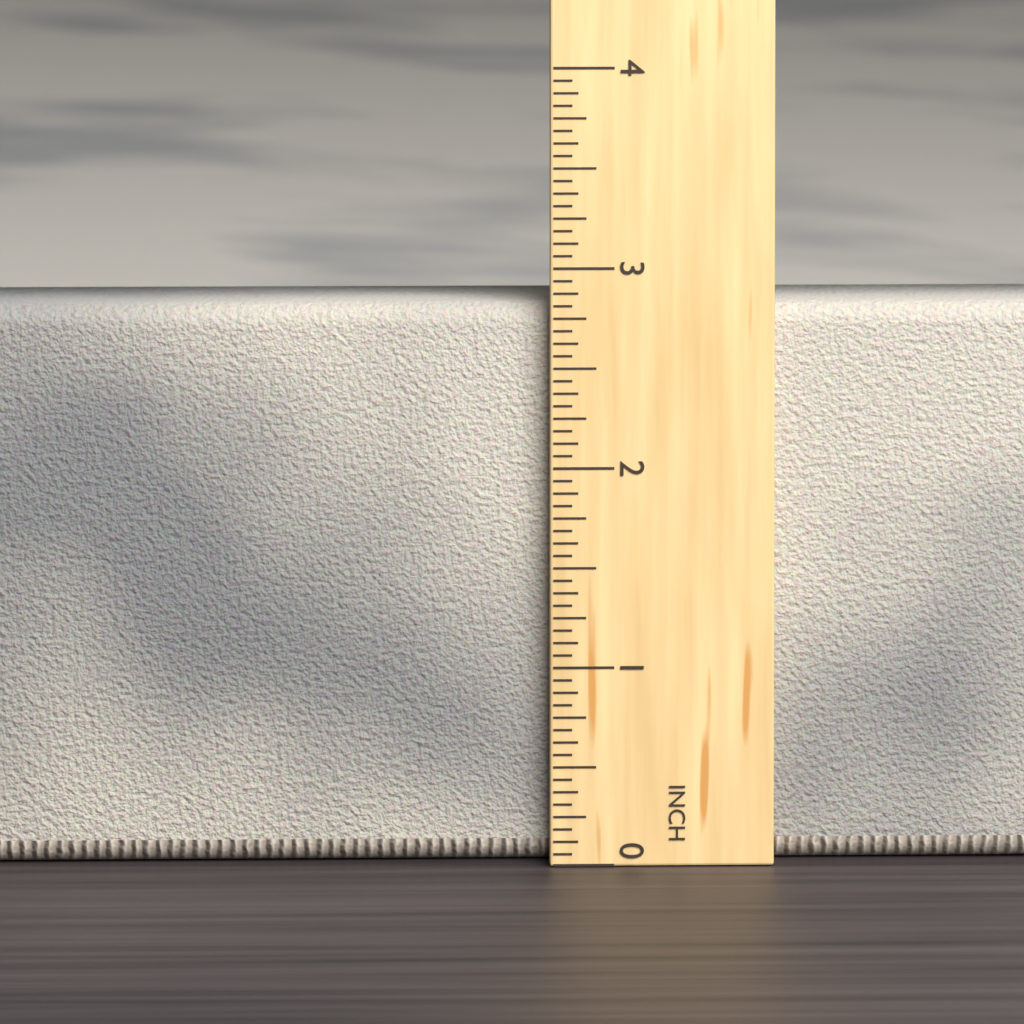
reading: 2.8125 in
